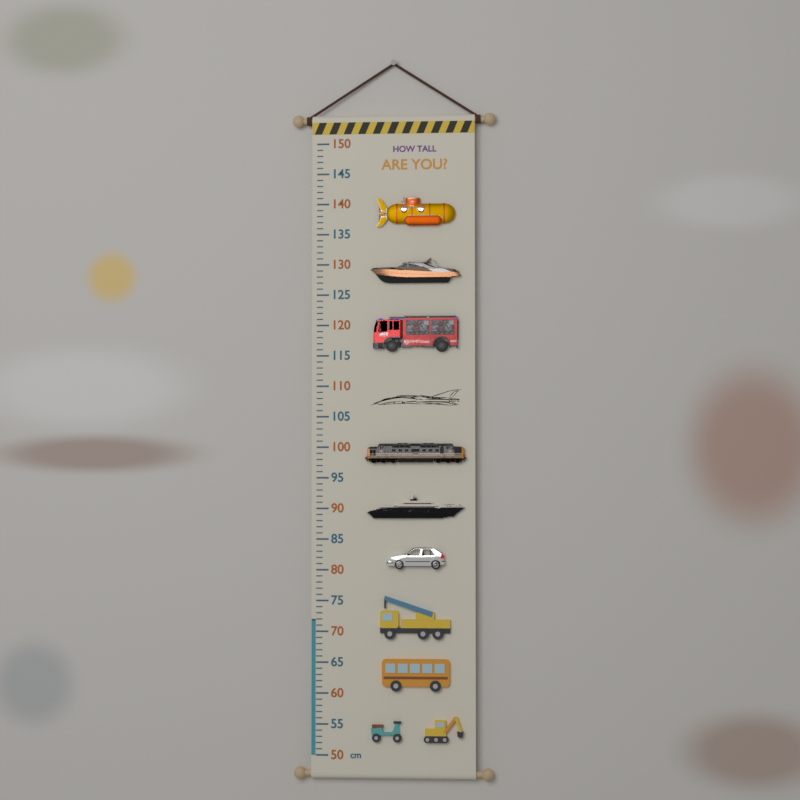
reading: 72 cm
